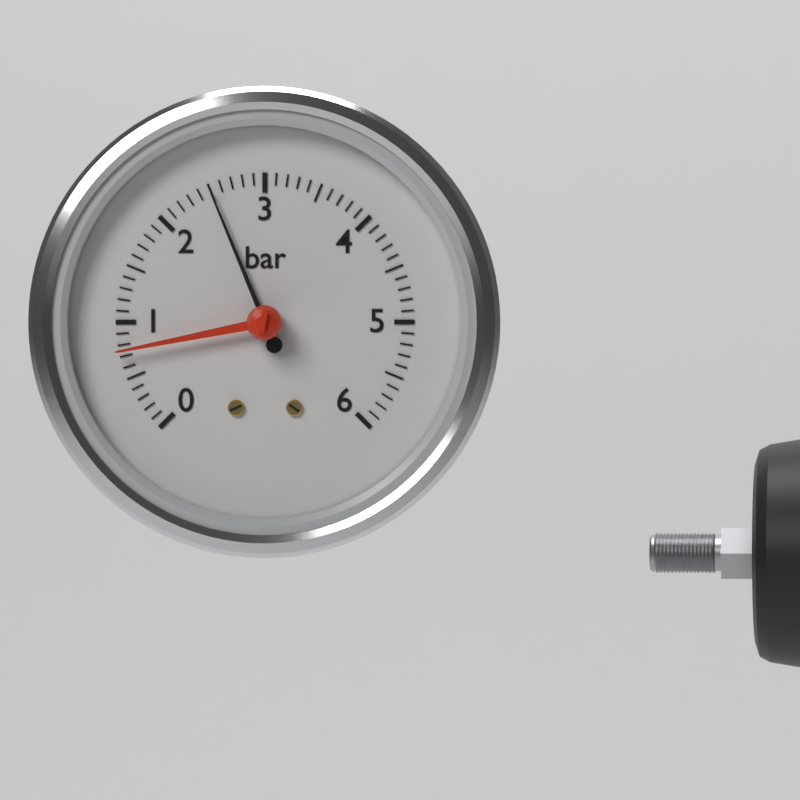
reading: 2.5 bar
